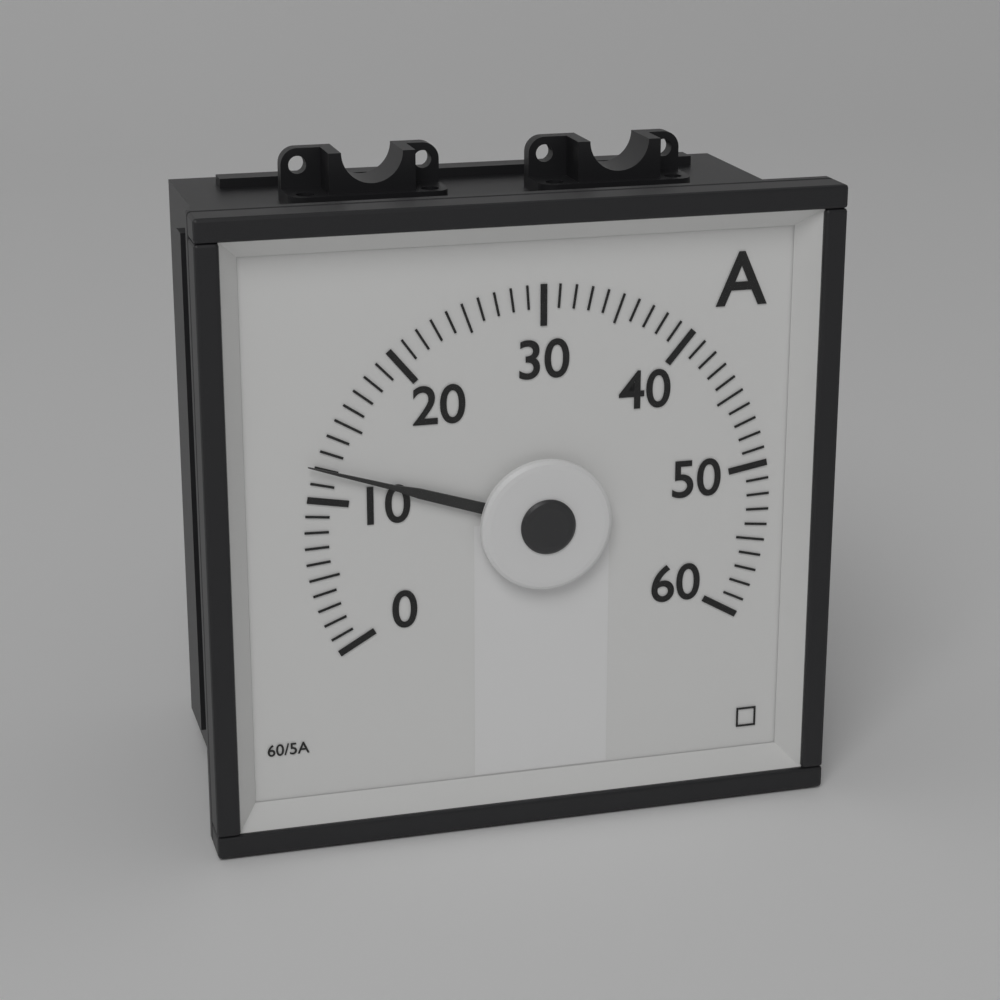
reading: 12 A
